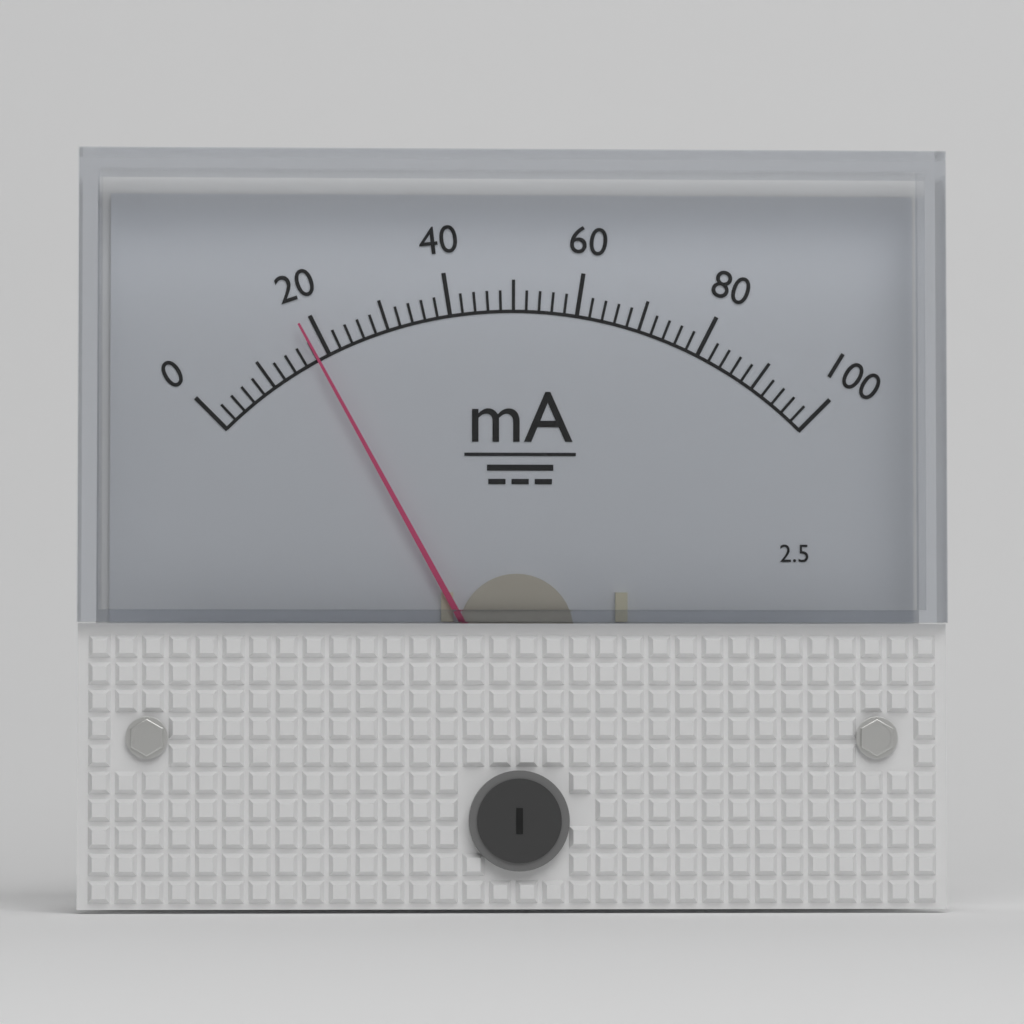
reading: 18 mA
